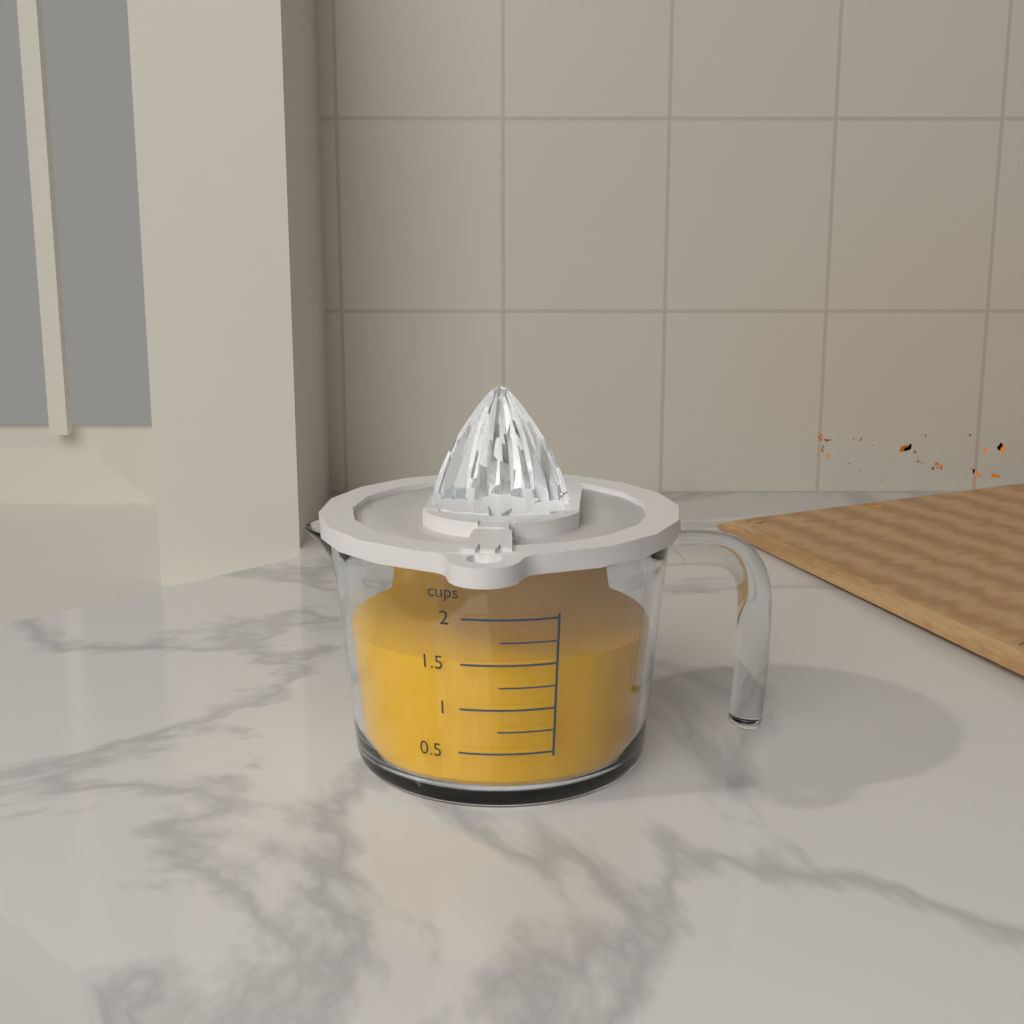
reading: 1.50 cups
